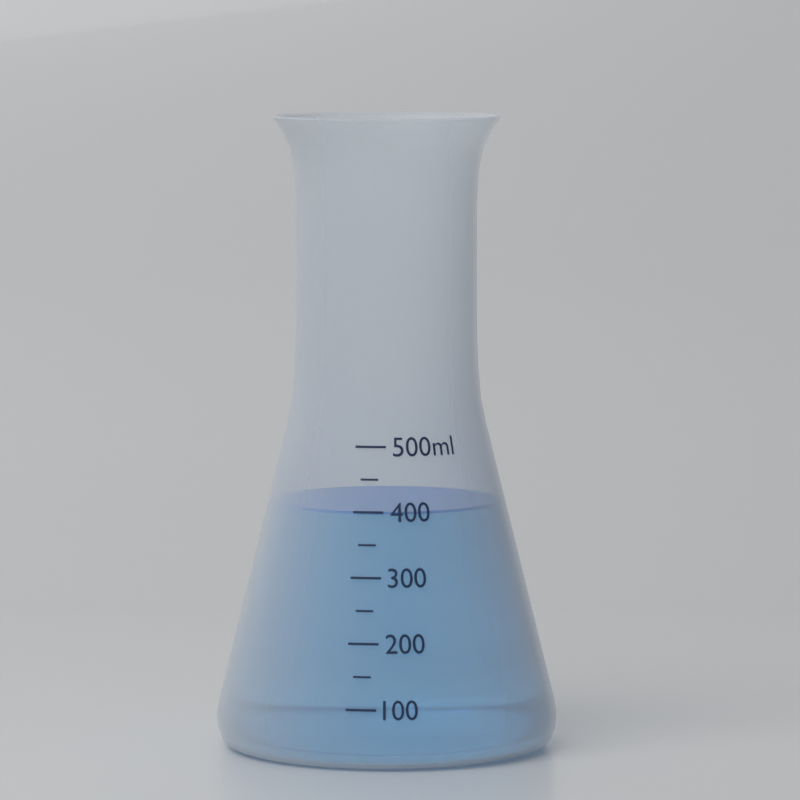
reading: 400 ml
